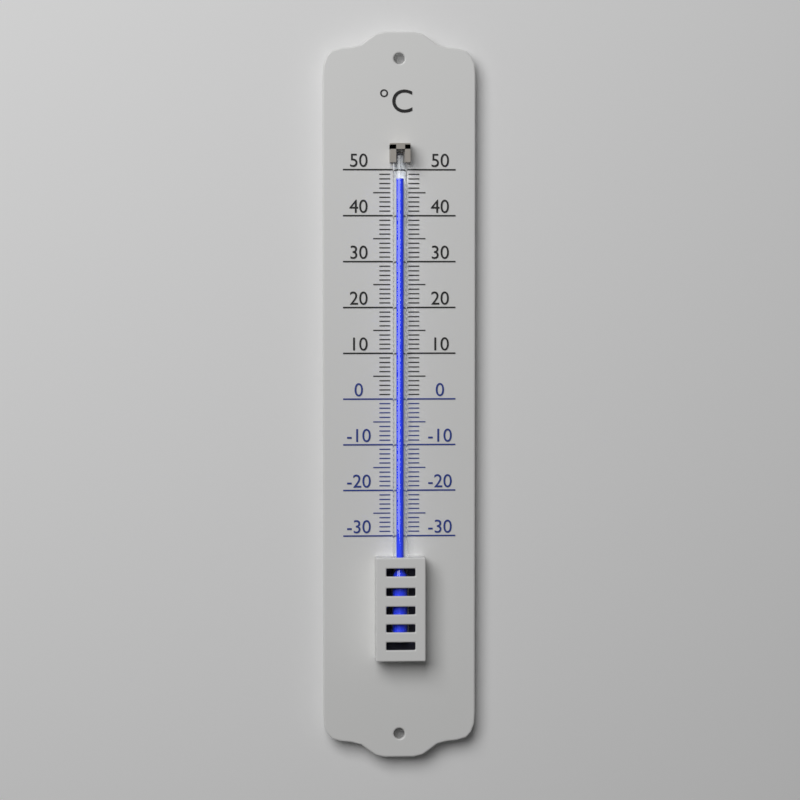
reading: 48 °C
